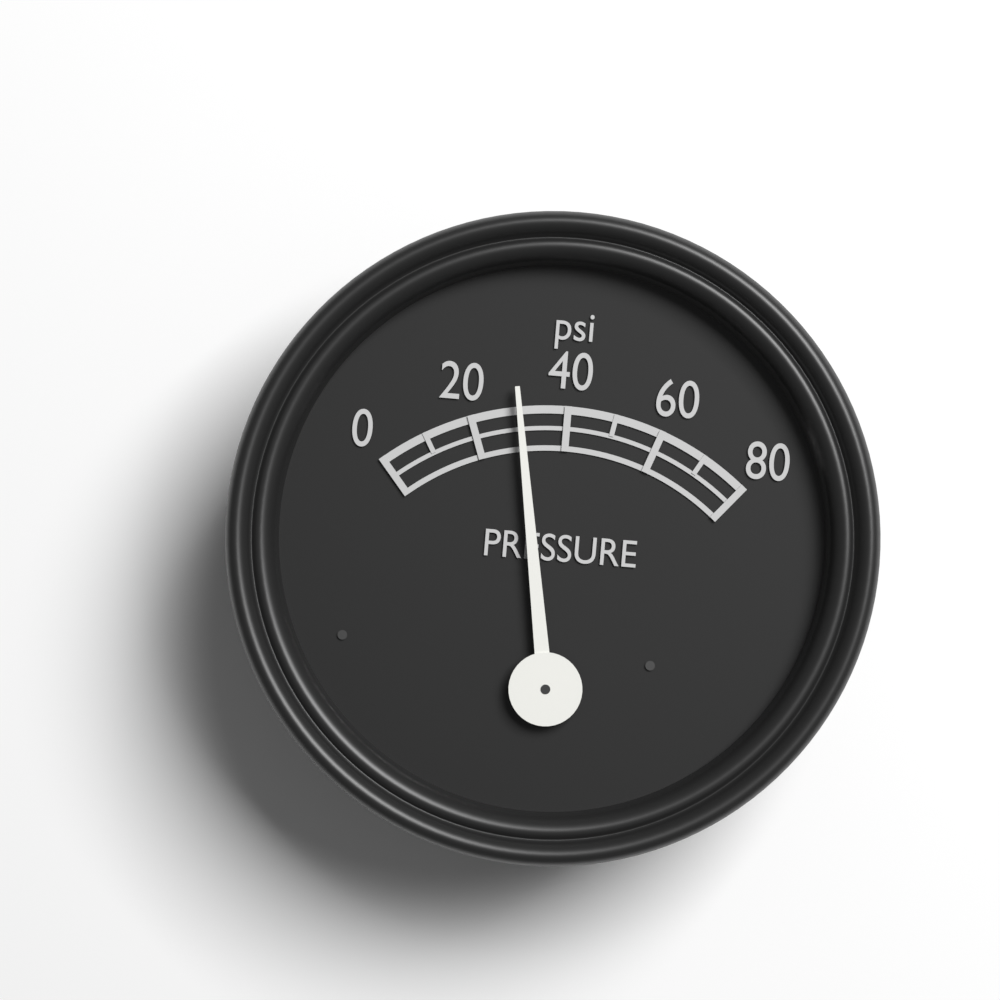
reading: 30 psi
